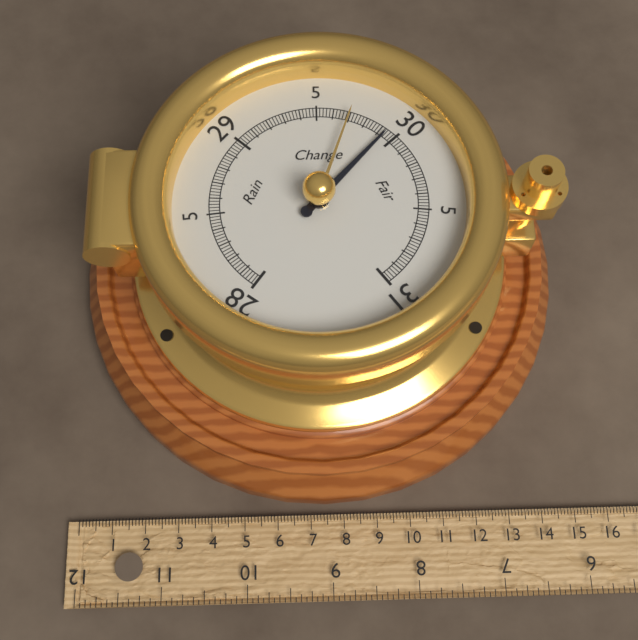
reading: 29.94 inHg
